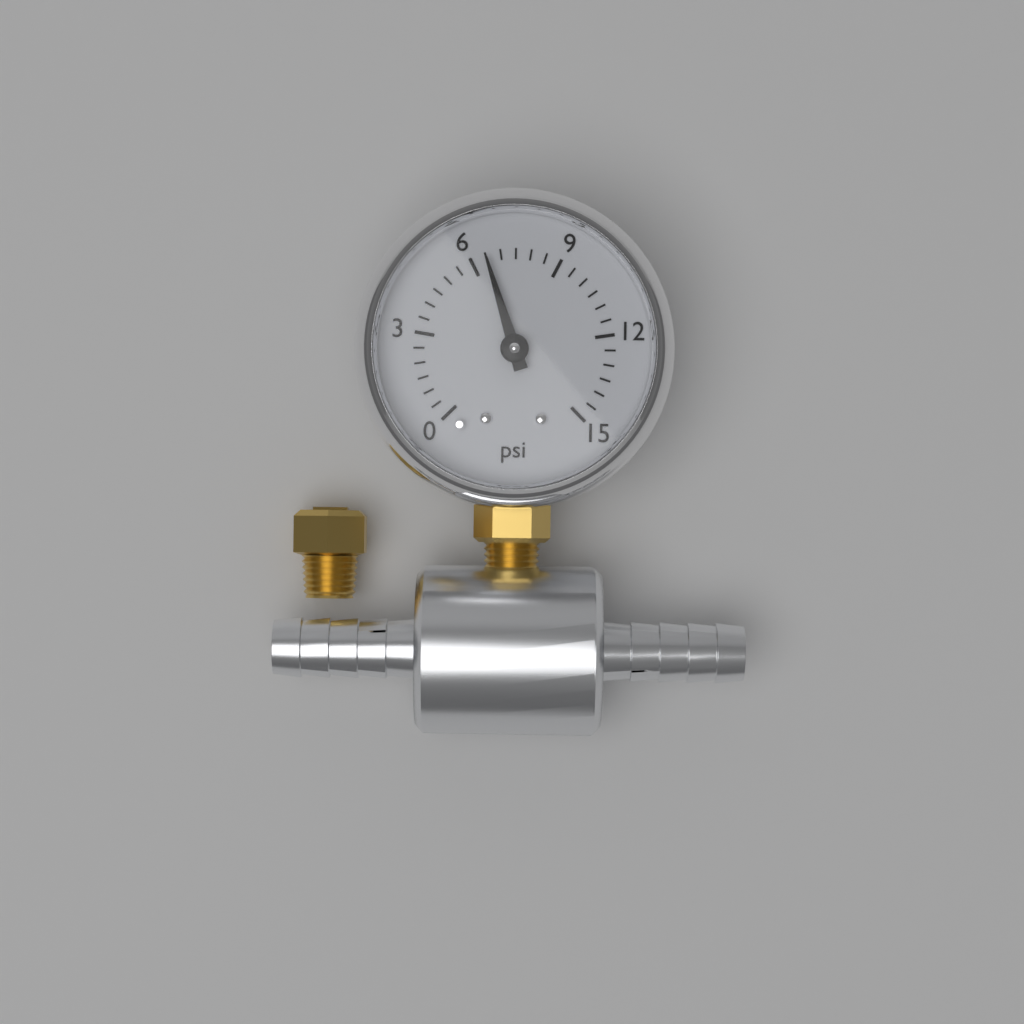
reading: 6.5 psi
